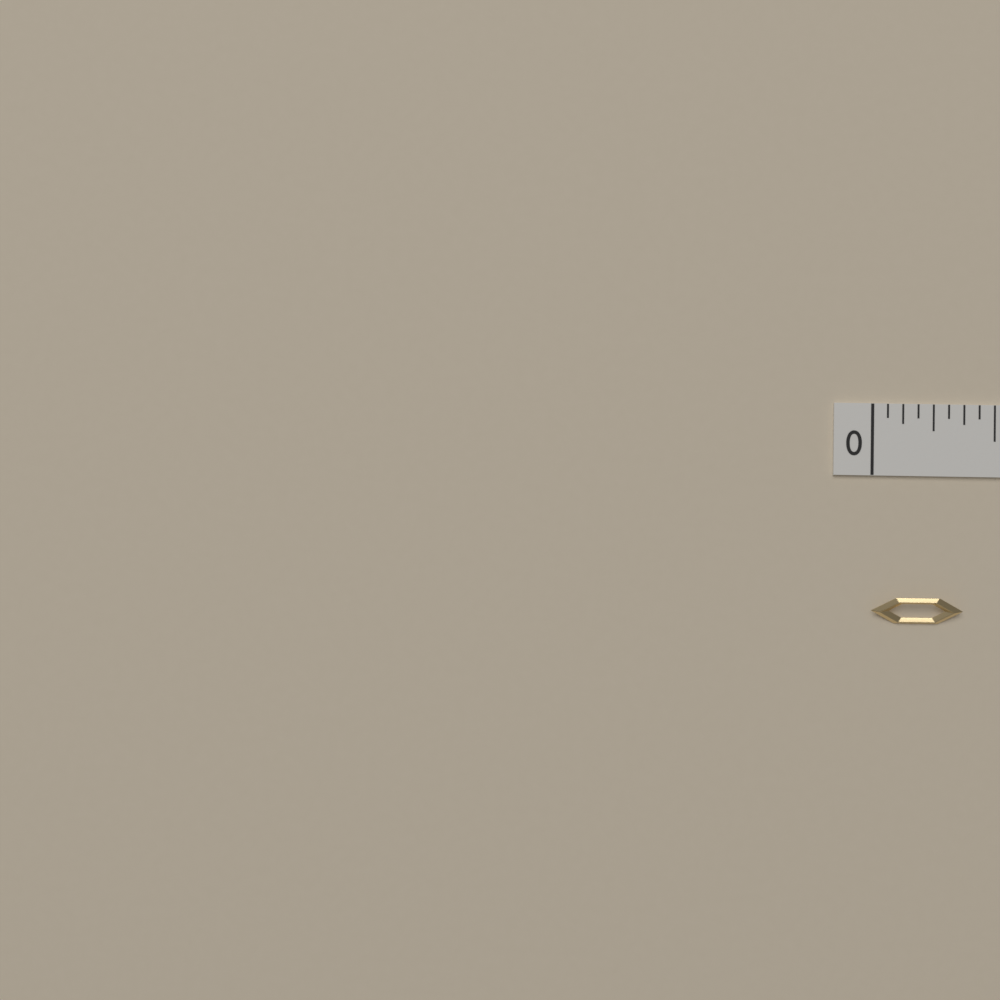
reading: 0.3750 in
